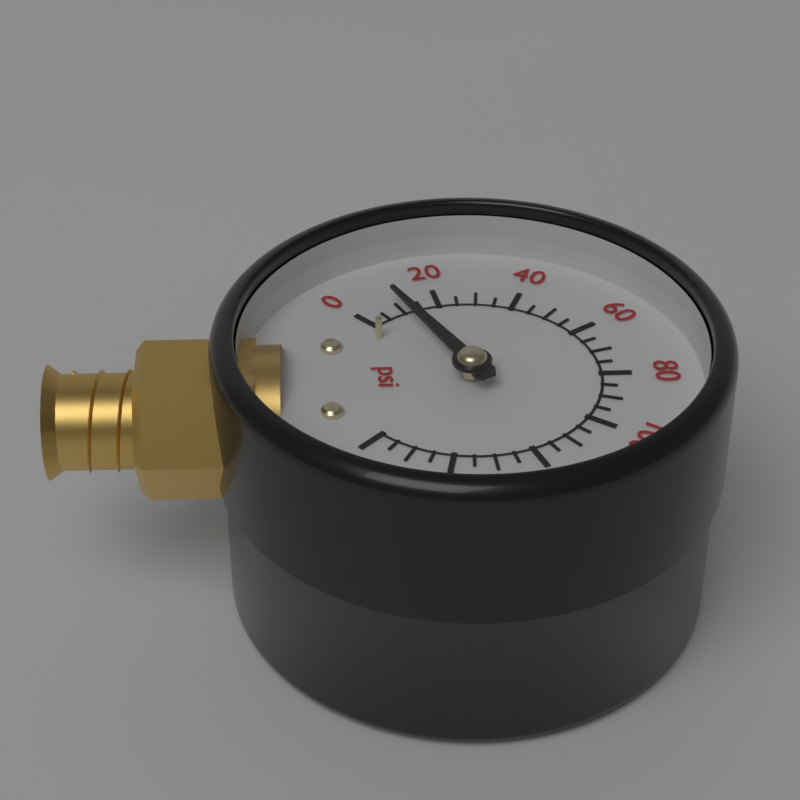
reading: 10 psi
